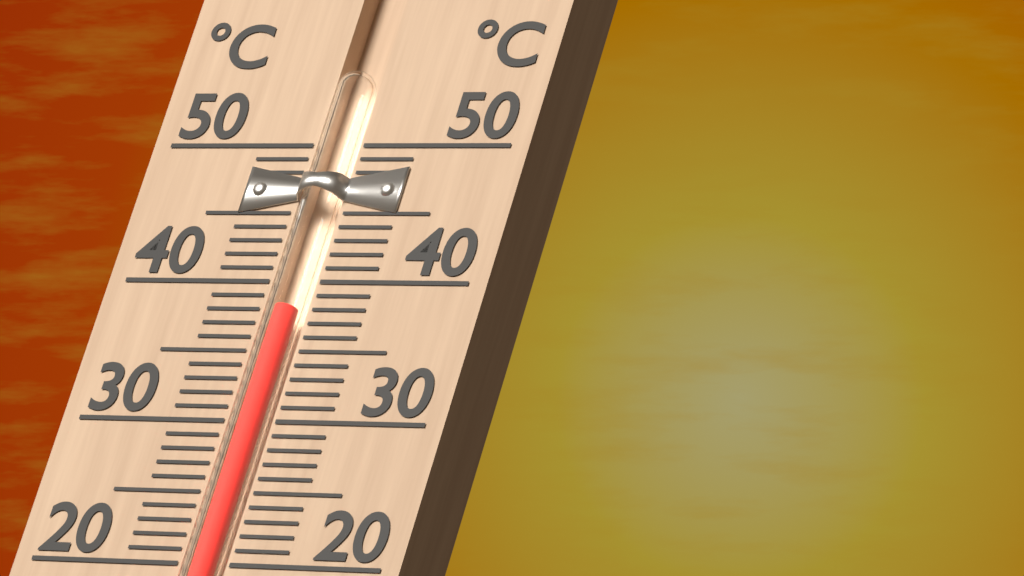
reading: 38 °C
